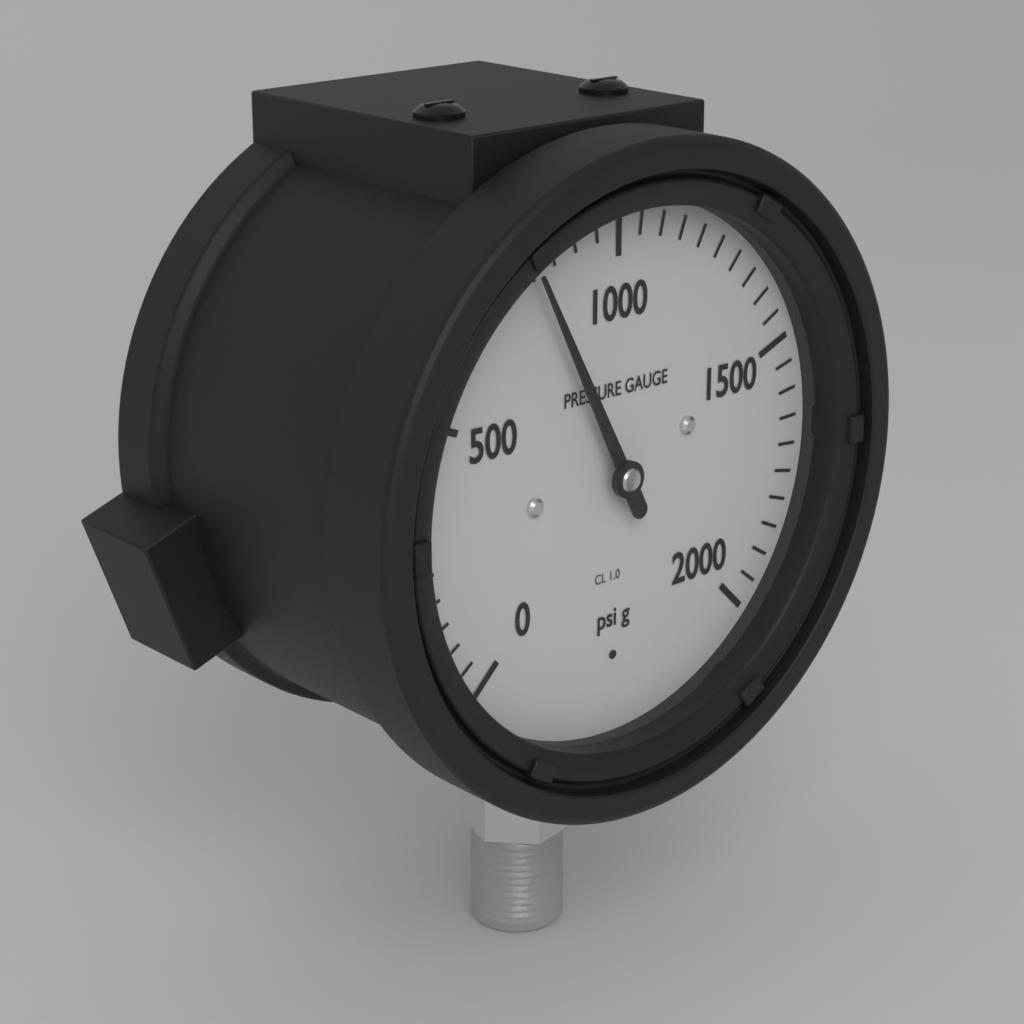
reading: 800 psi
